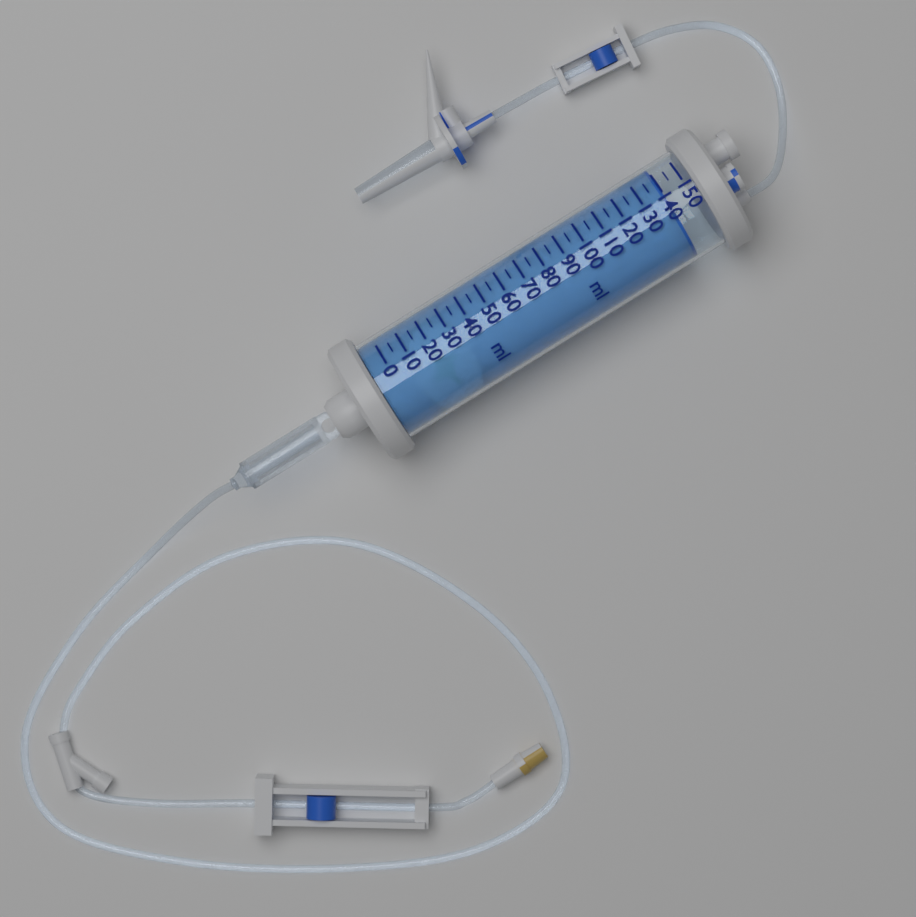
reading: 140 ml
